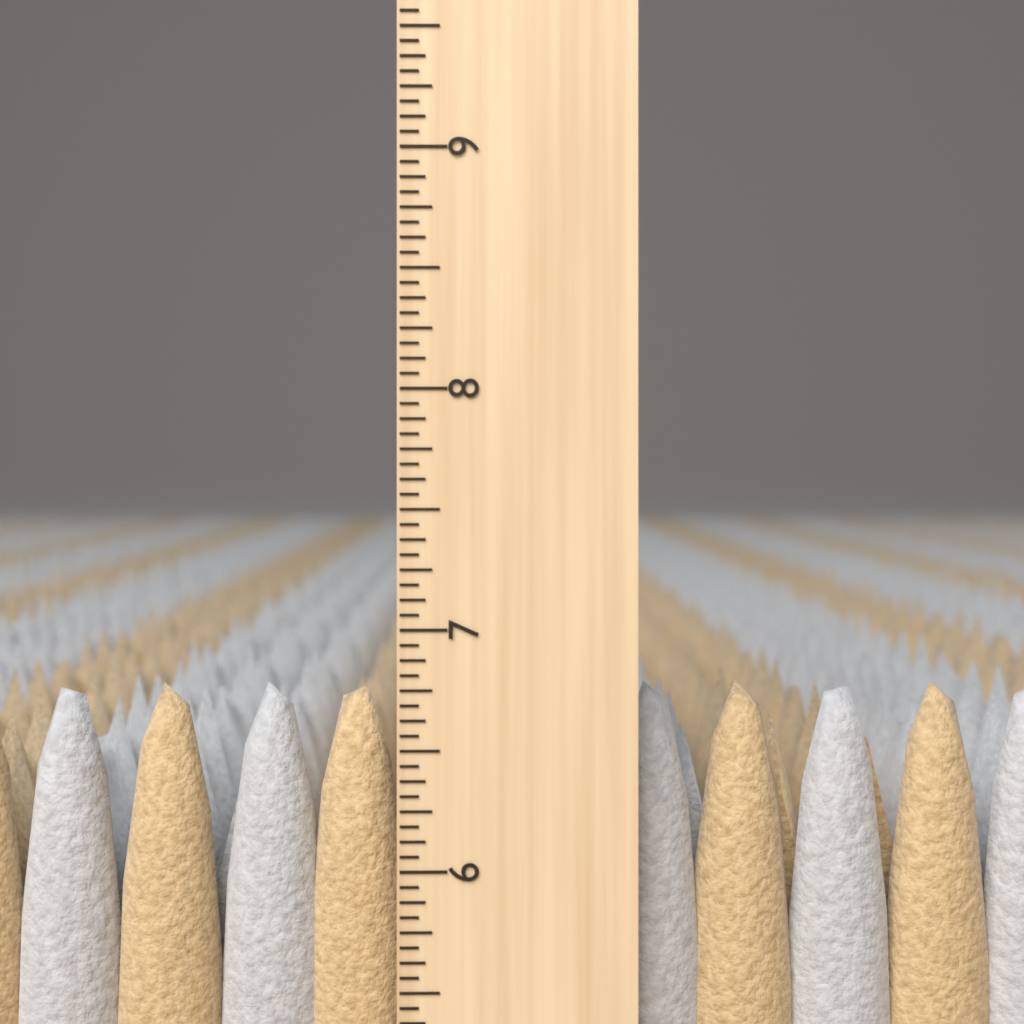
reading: 6.7500 inch
